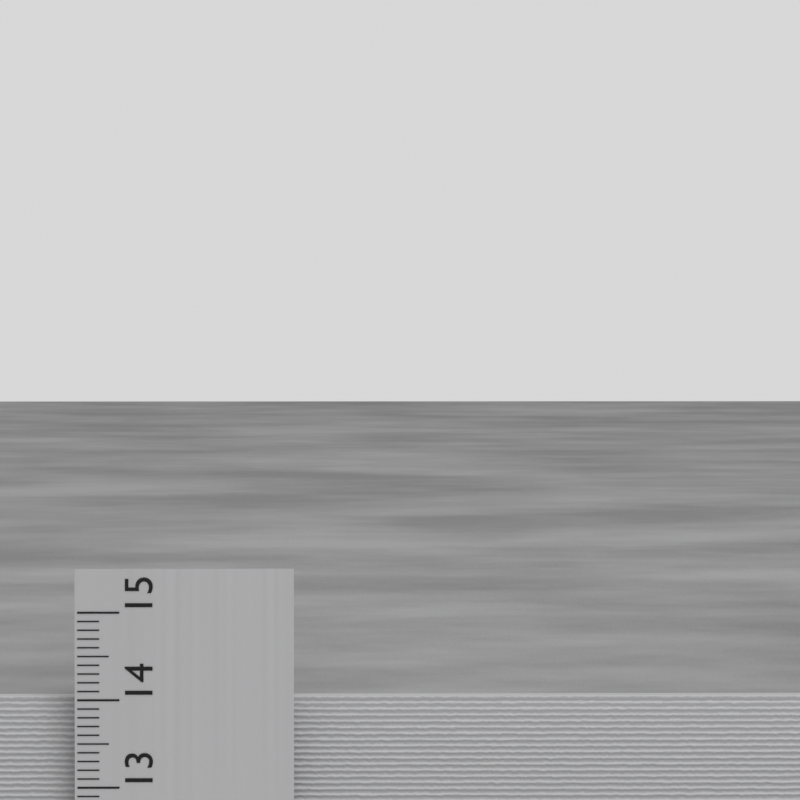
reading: 14.0 cm
